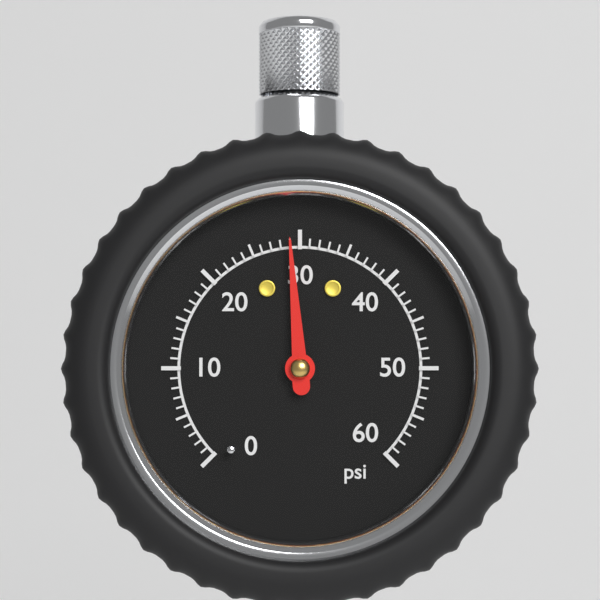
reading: 29 psi
